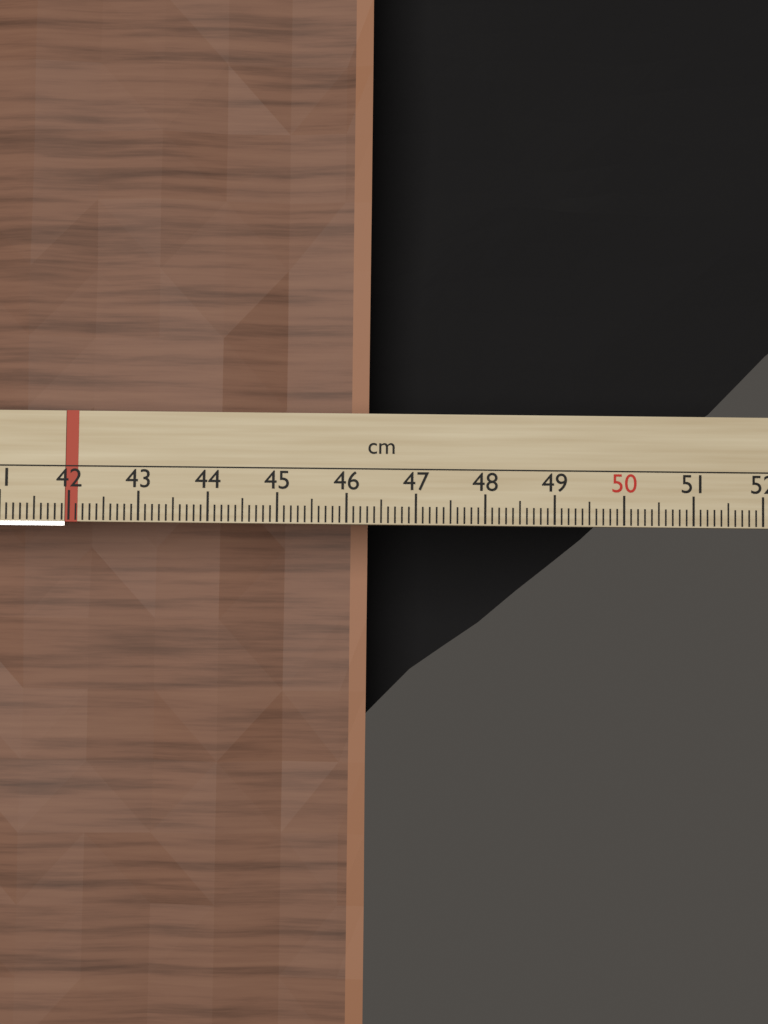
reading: 46.3 cm
